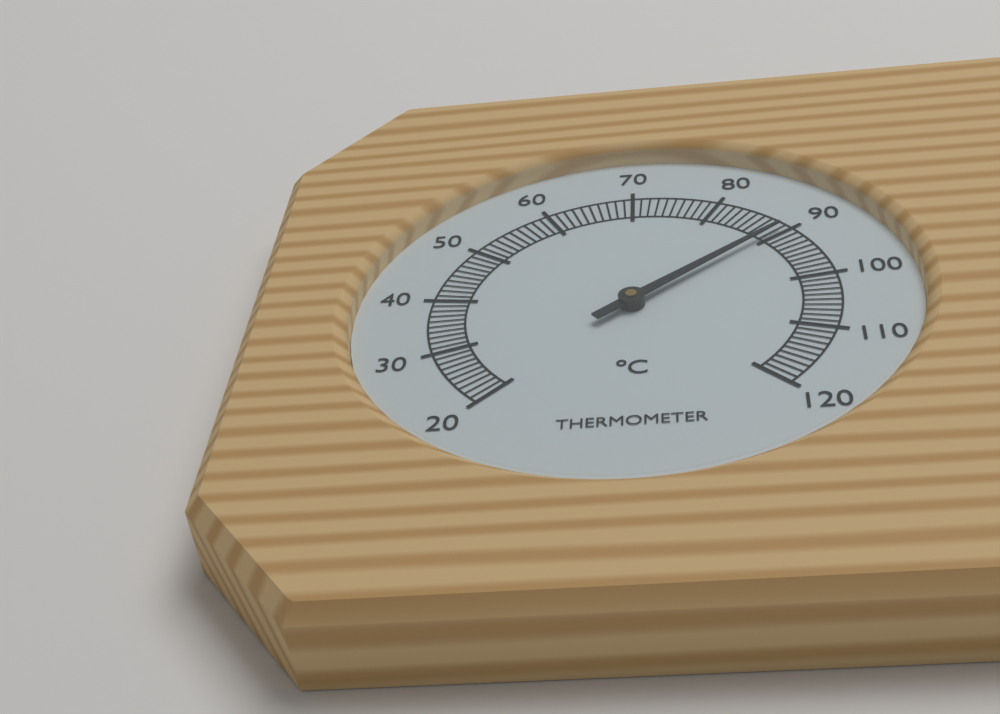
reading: 89 °C
